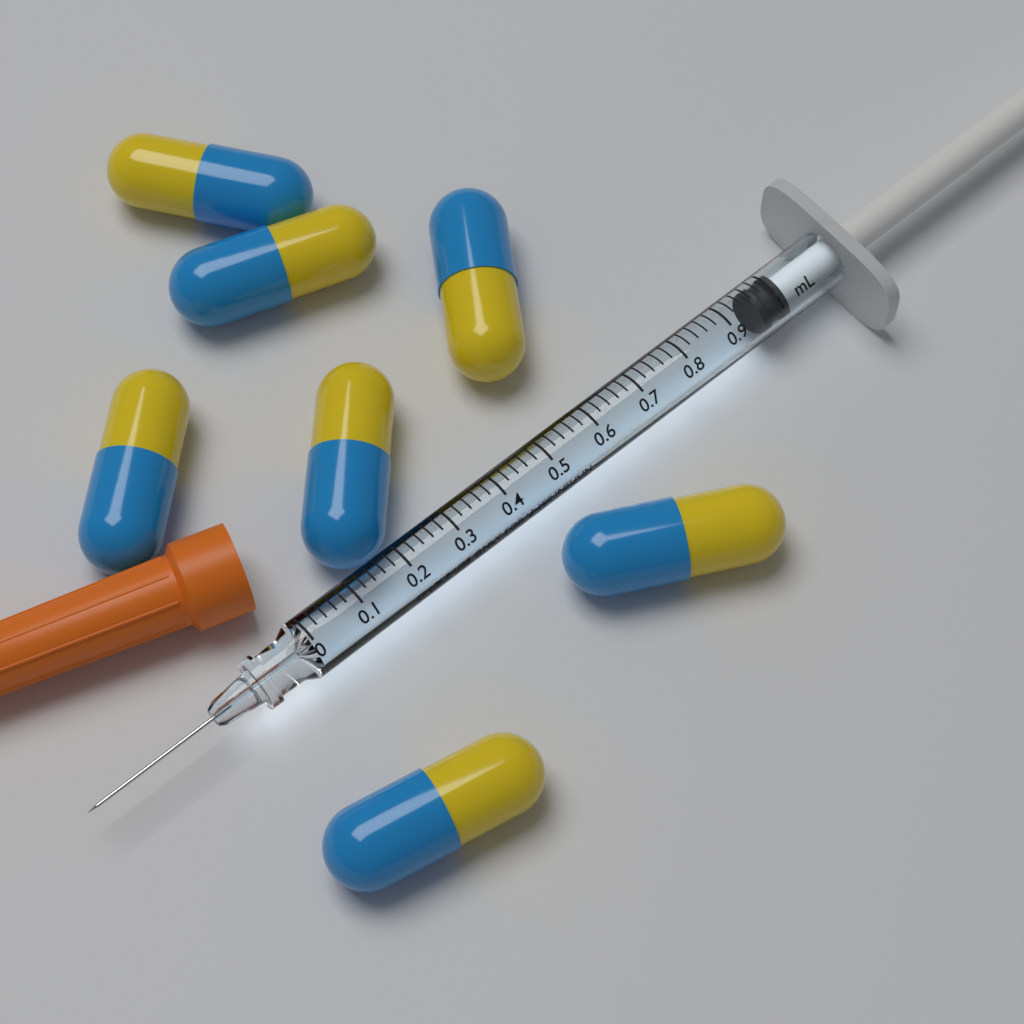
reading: 0.96 mL
